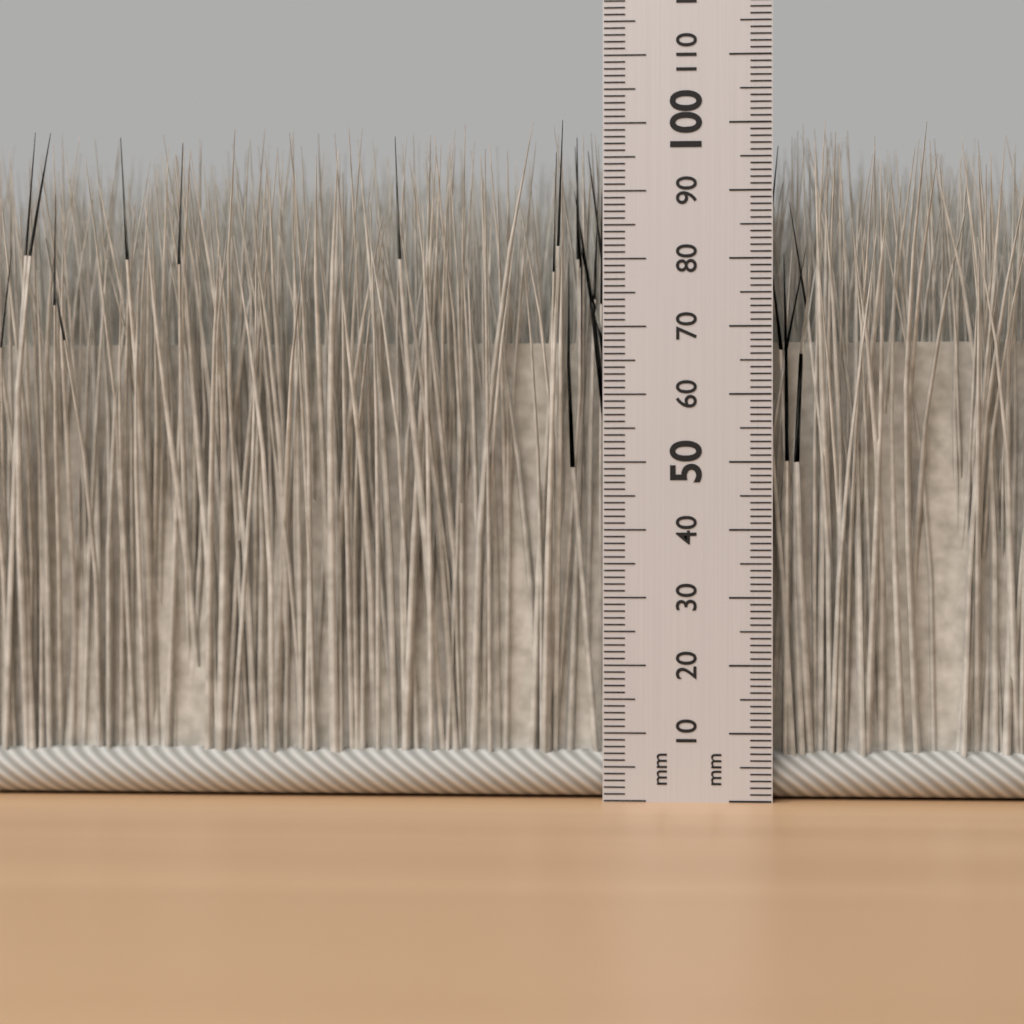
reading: 100 mm
